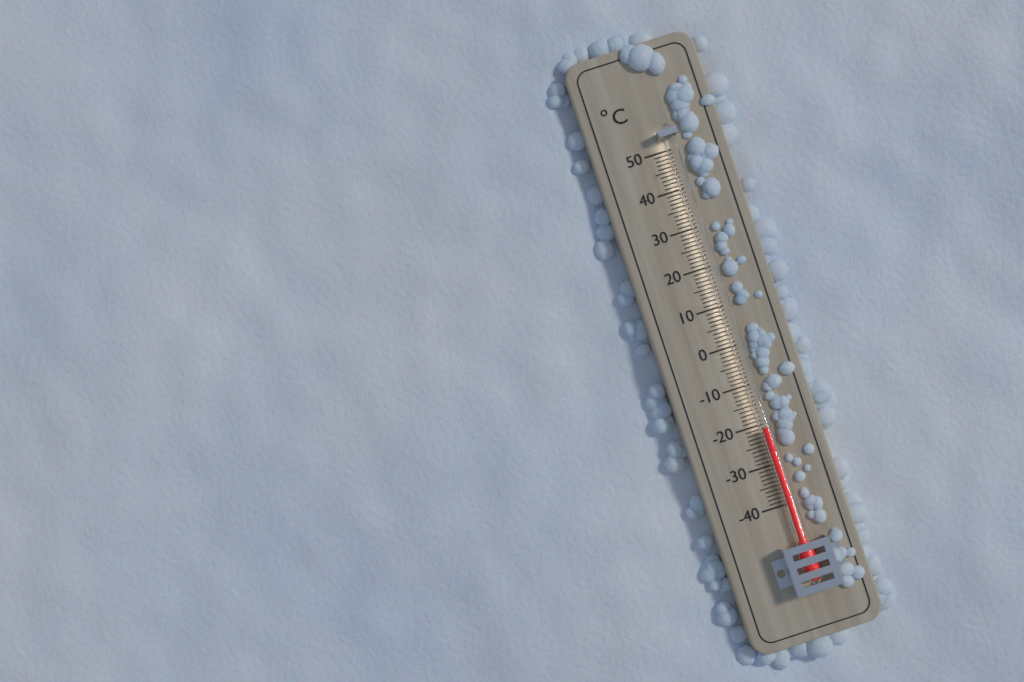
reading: -21 °C
